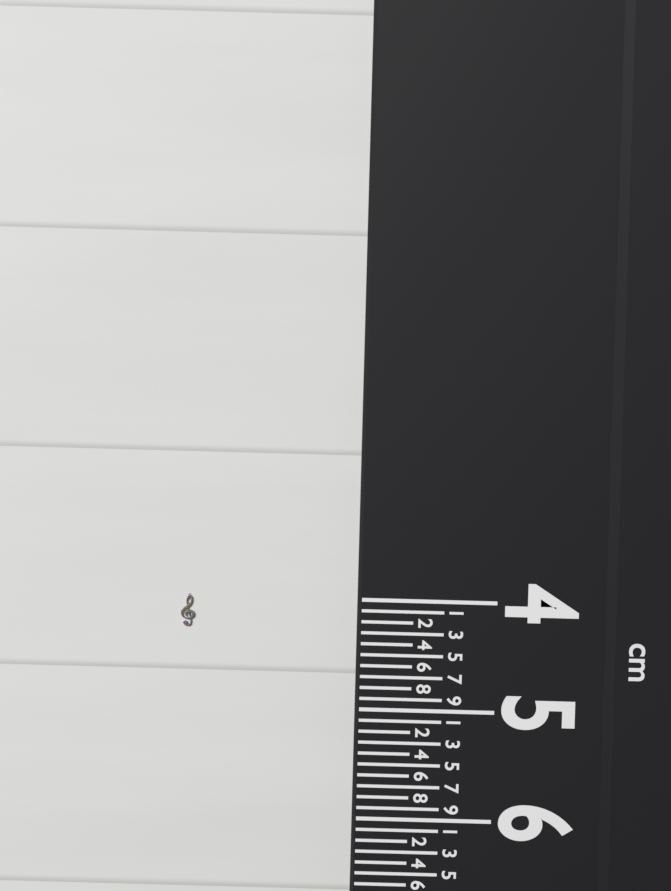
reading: 4.3 cm
